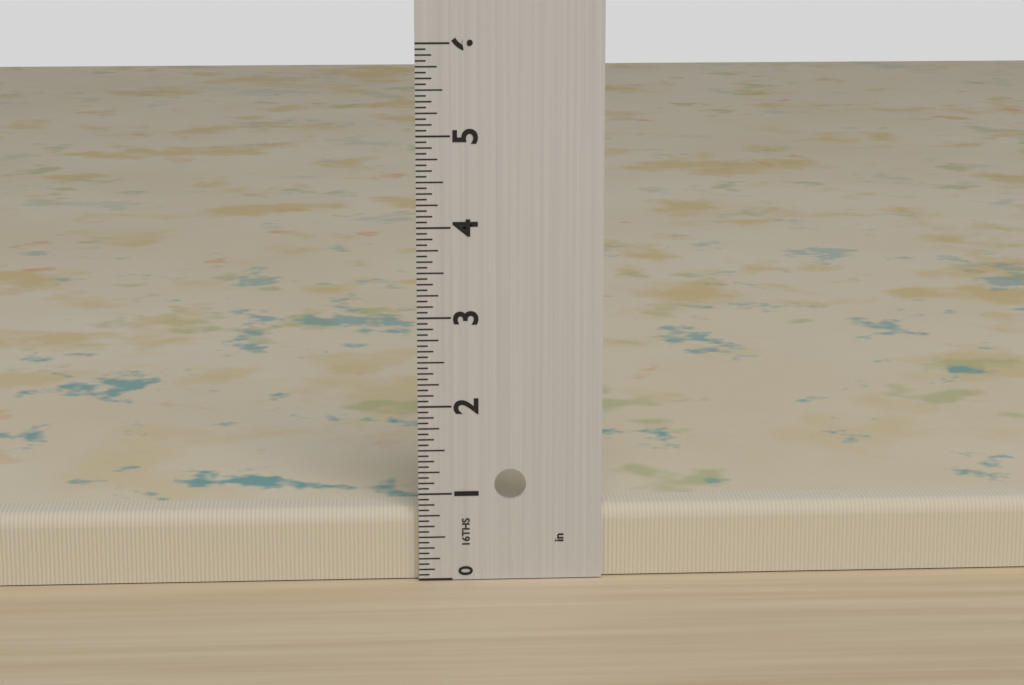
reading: 0.8125 in
